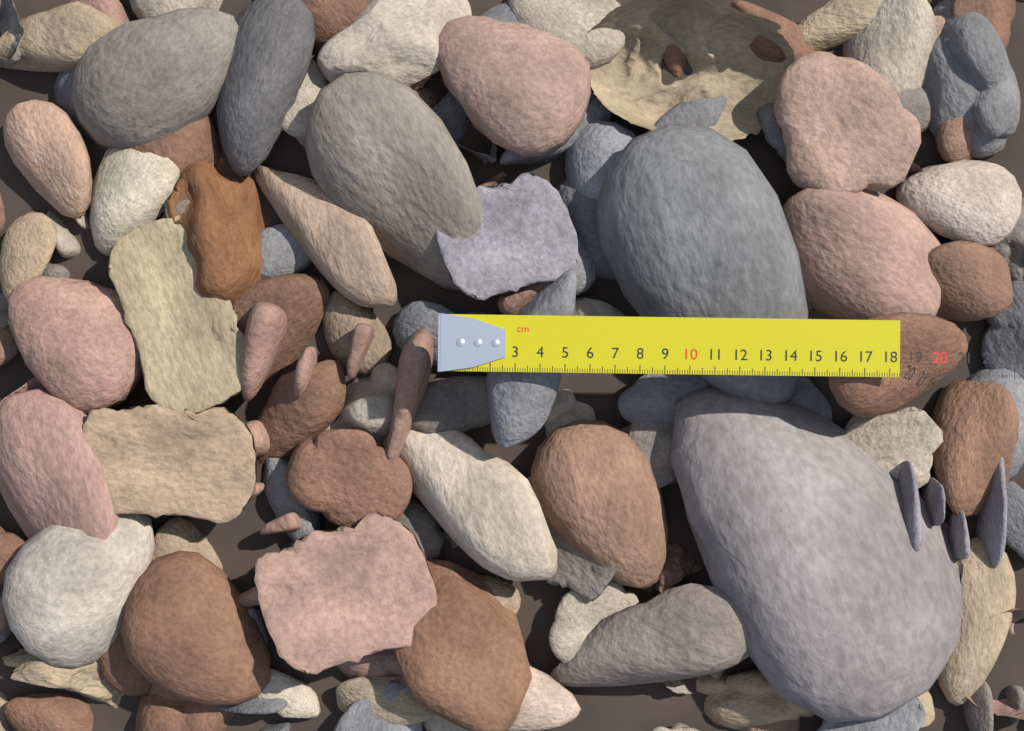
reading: 18.4 cm
